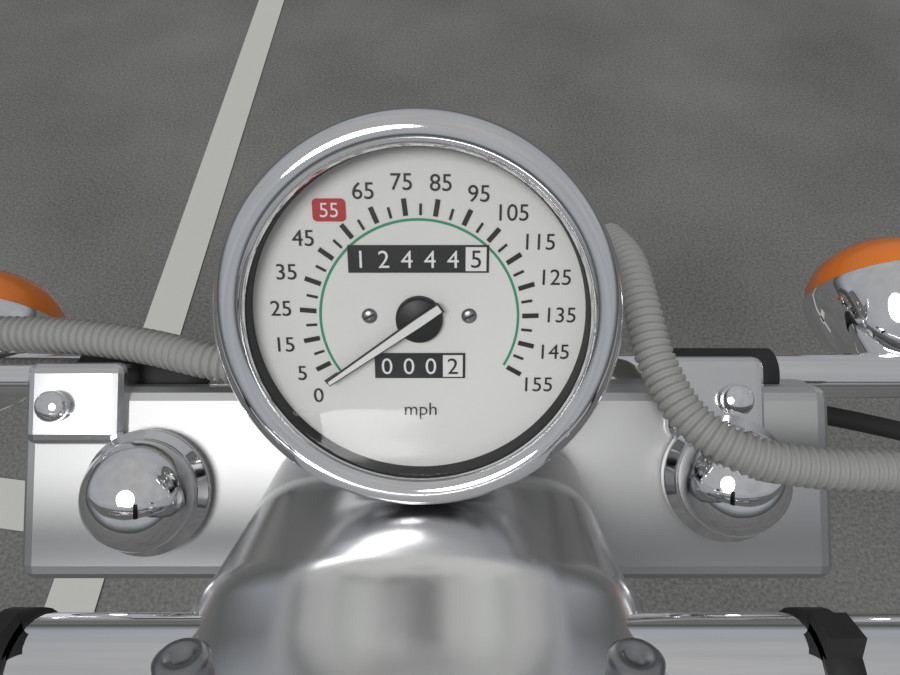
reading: 0 mph
